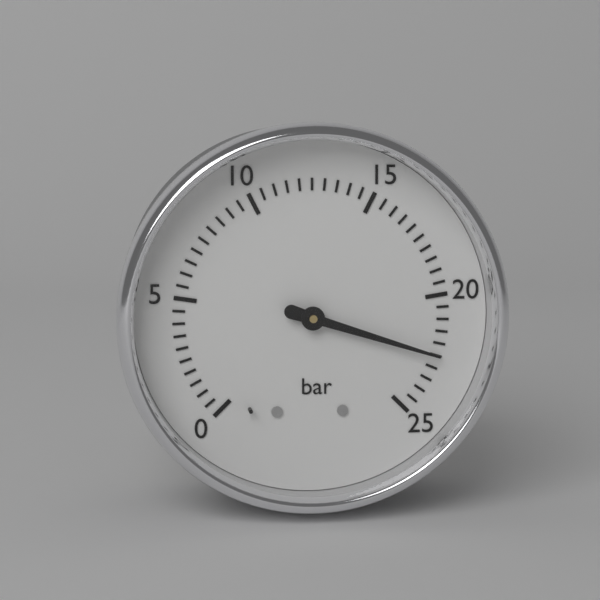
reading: 22.5 bar
